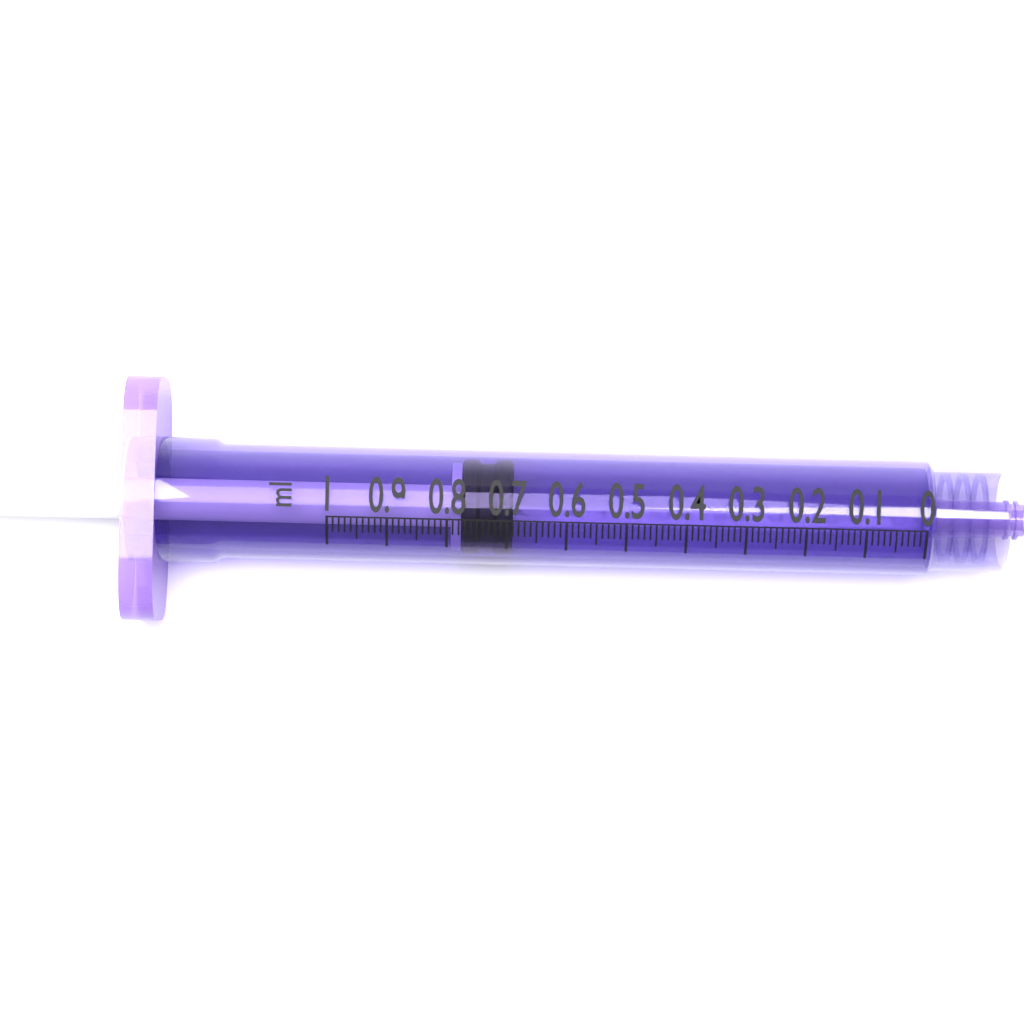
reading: 0.69 ml
